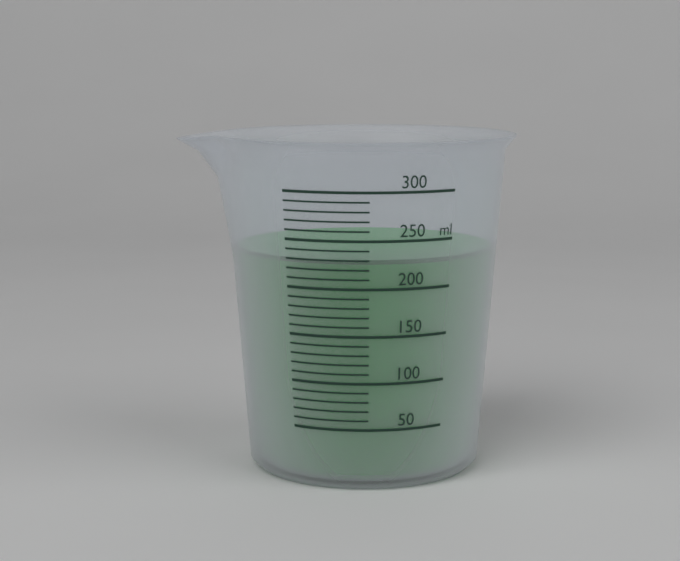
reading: 230 ml
